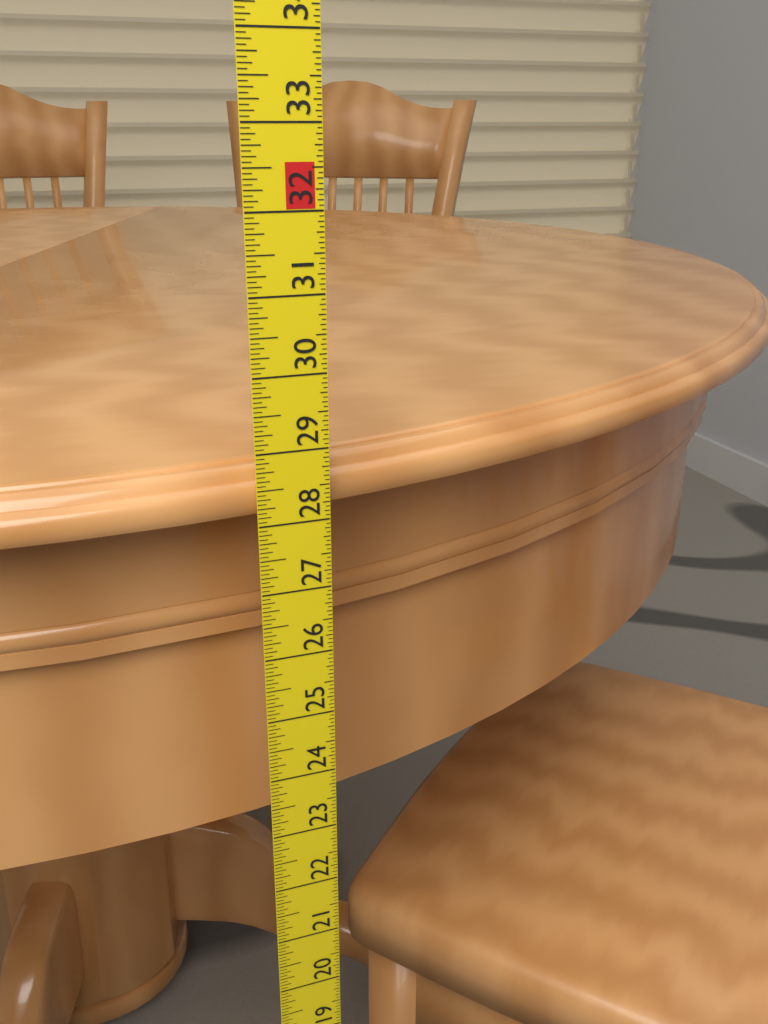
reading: 28.7500 in
